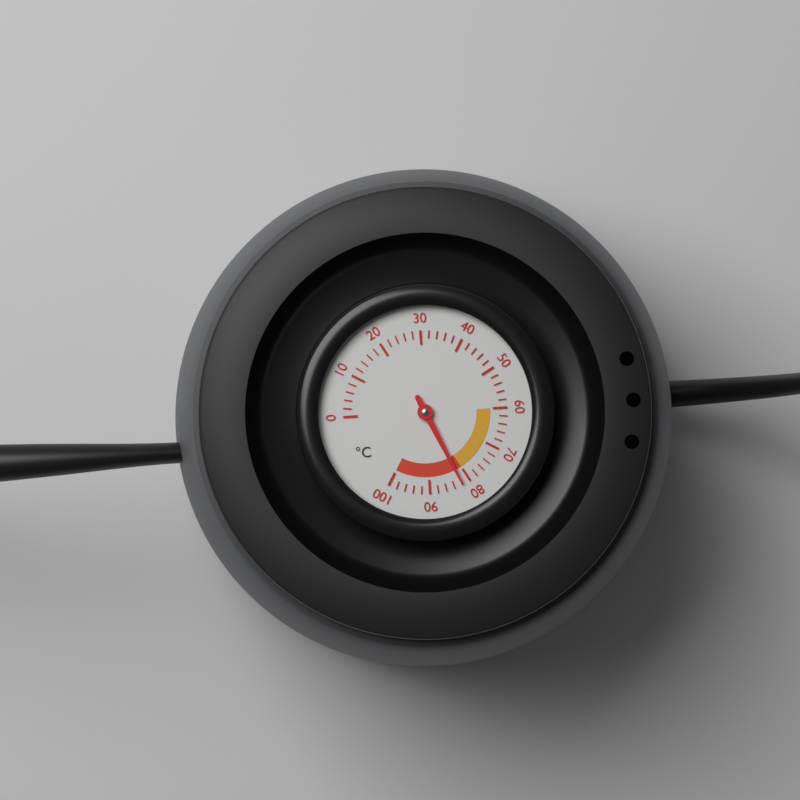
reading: 82 °C
